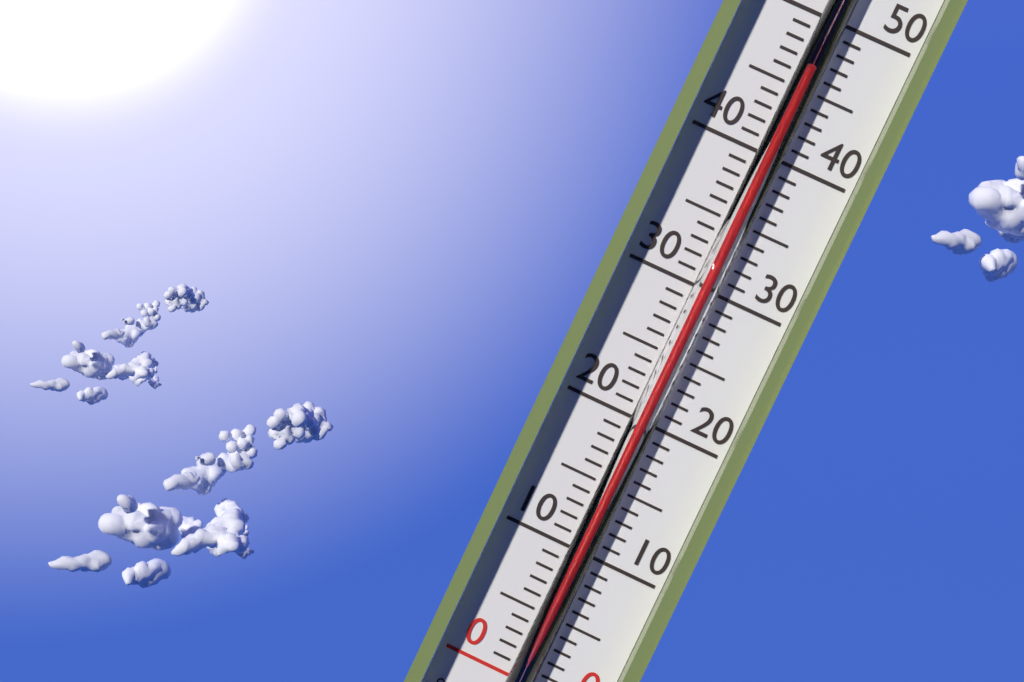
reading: 46 °C
